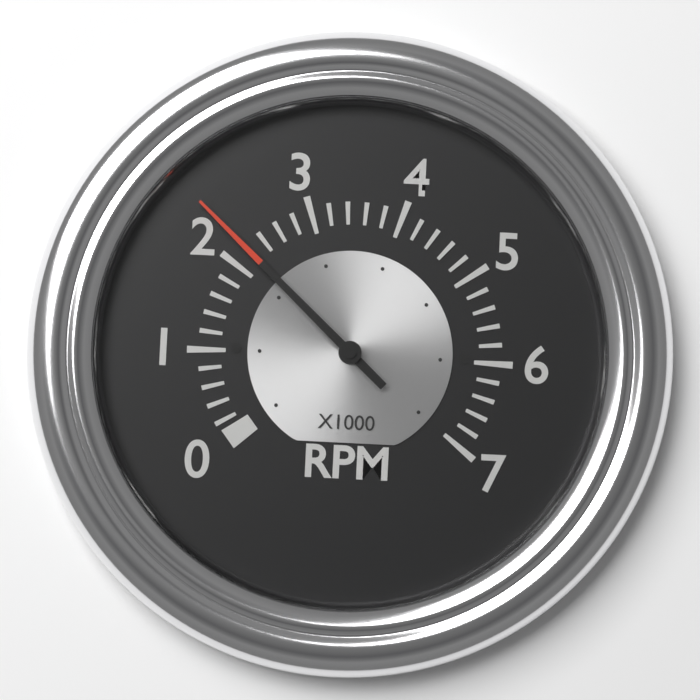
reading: 2.2 x1000 RPM
